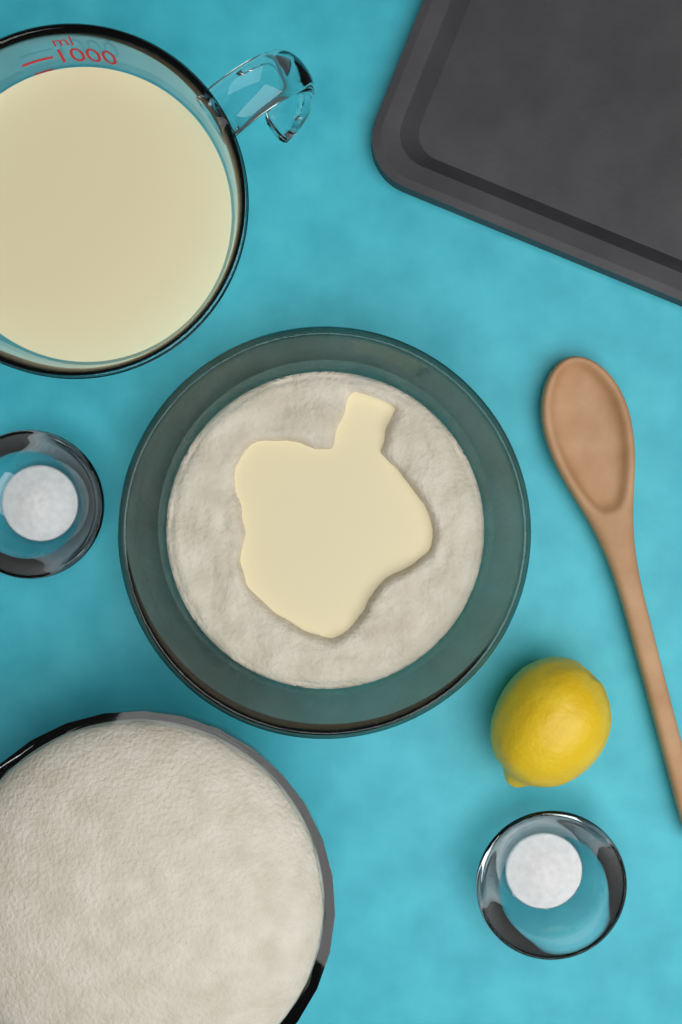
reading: 900 ml
